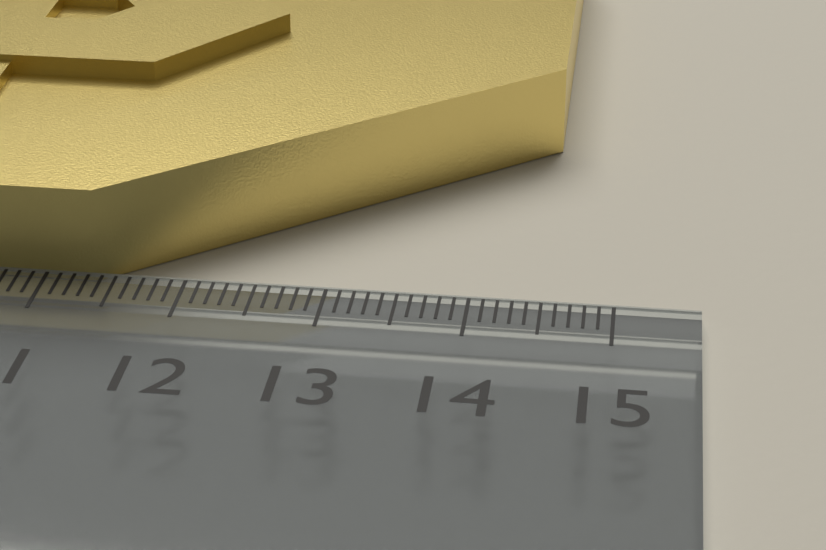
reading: 14.5 cm
